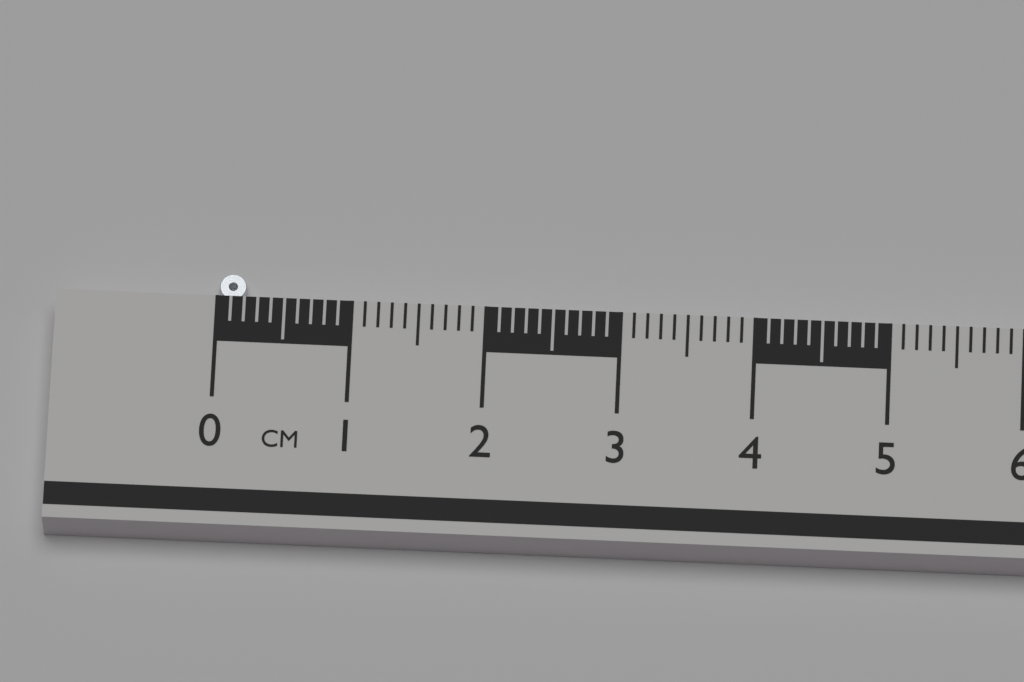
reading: 0.2 cm
